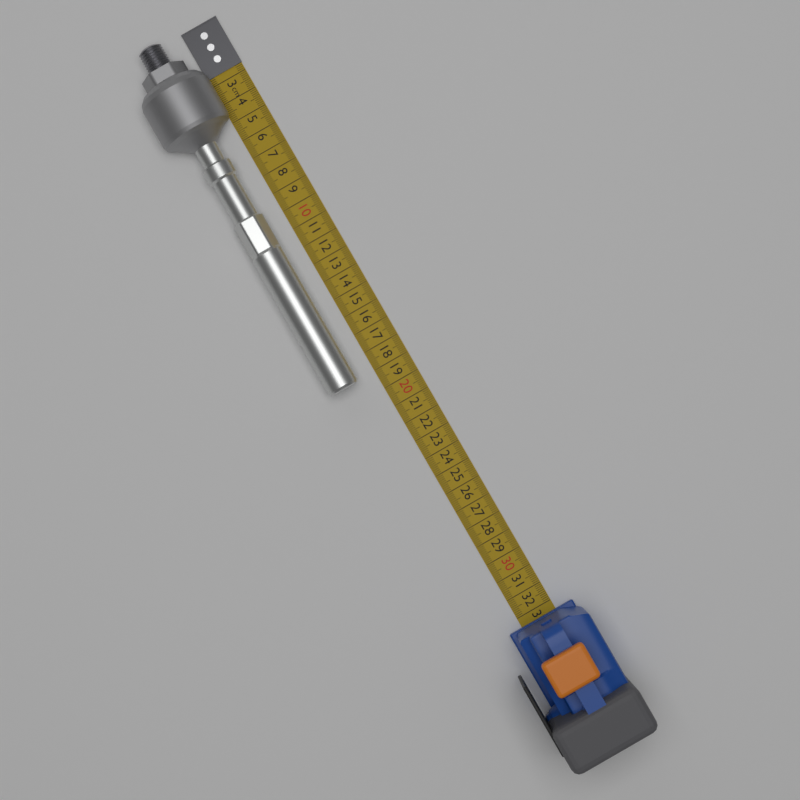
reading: 19.1 cm
